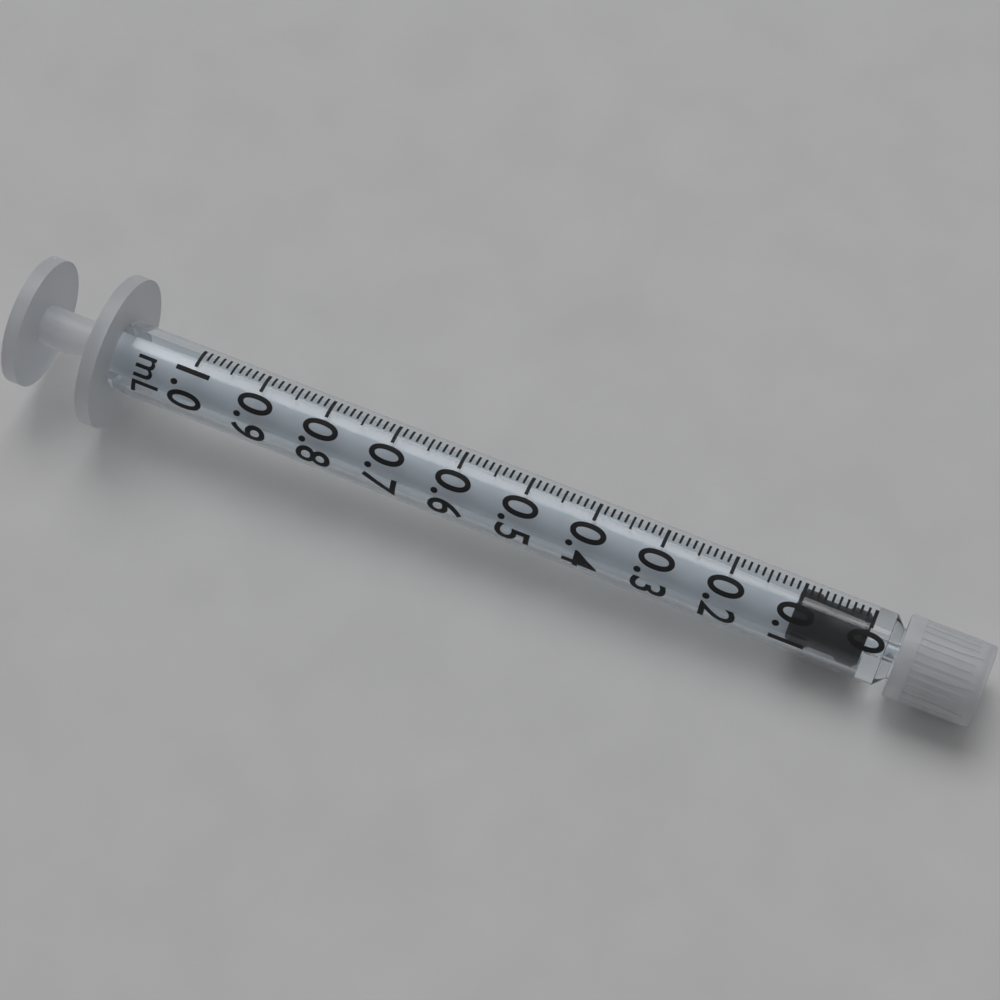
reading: 0.00 mL
